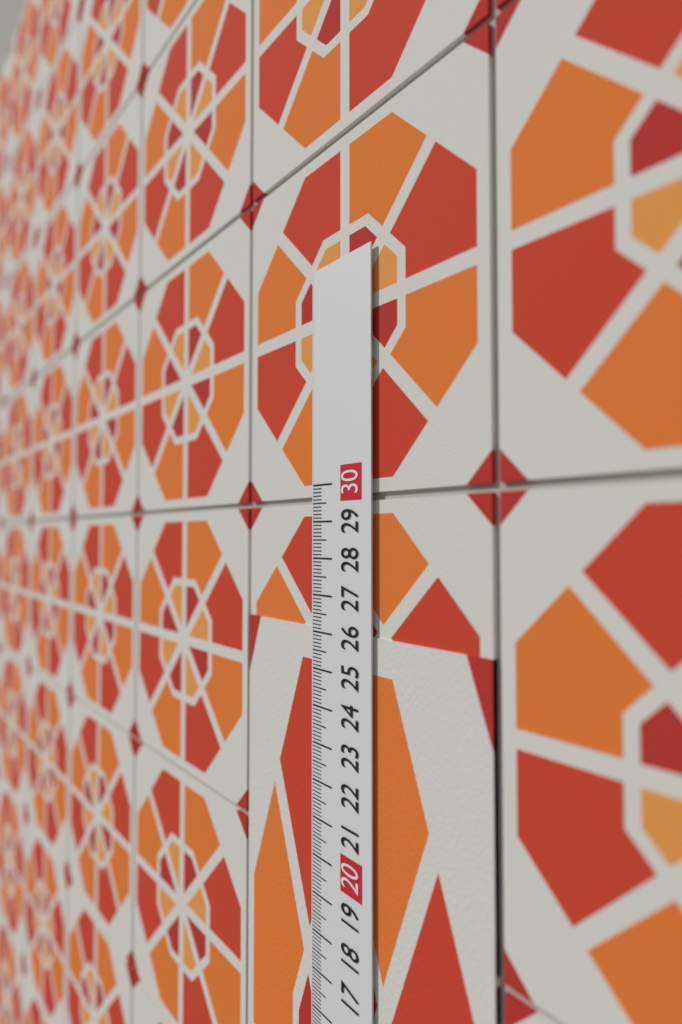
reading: 26.1 cm
